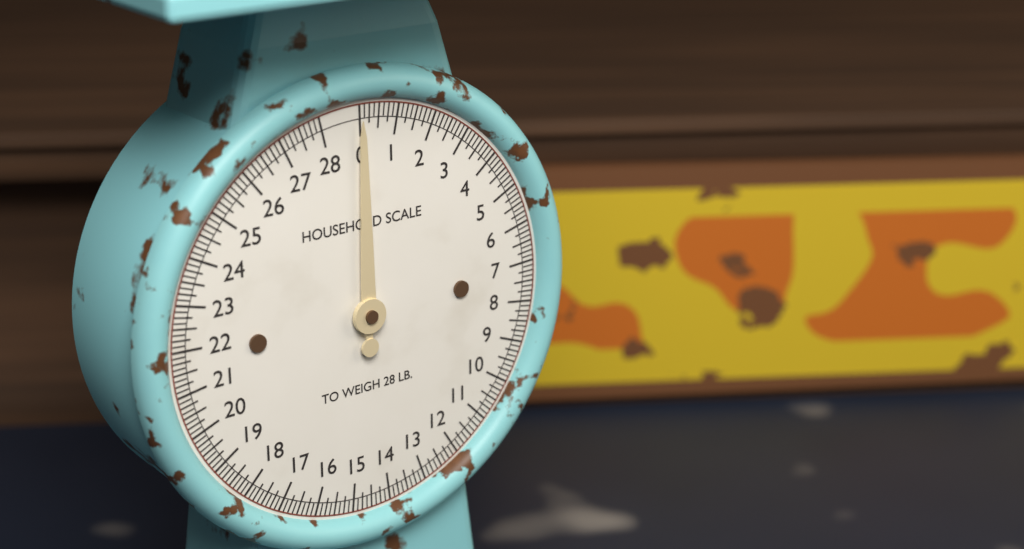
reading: 0.000 lb
